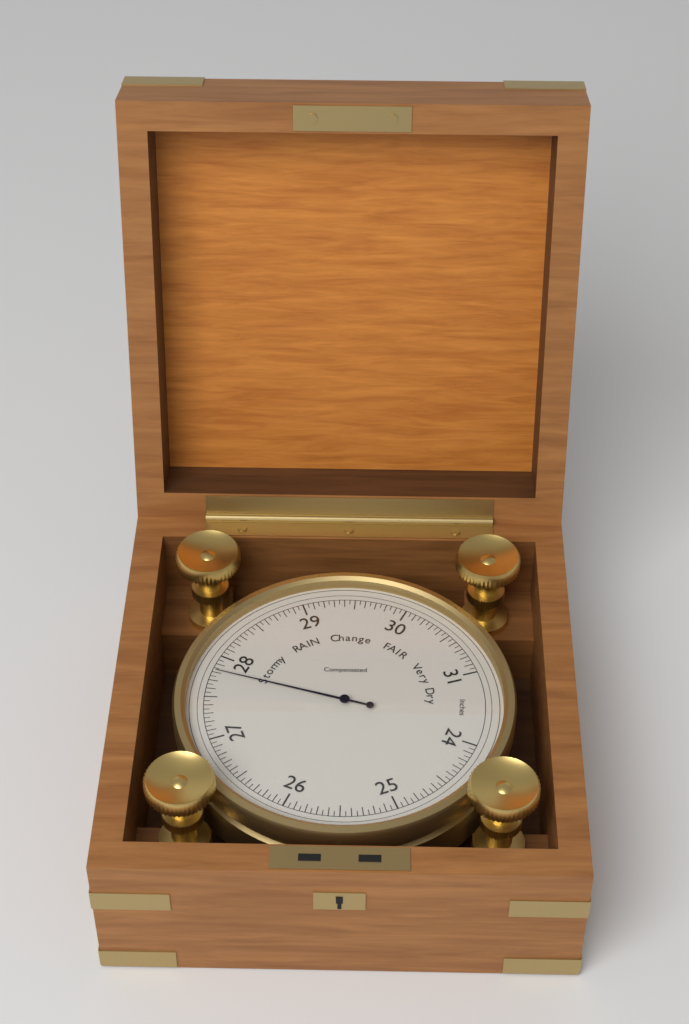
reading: 27.80 inHg
